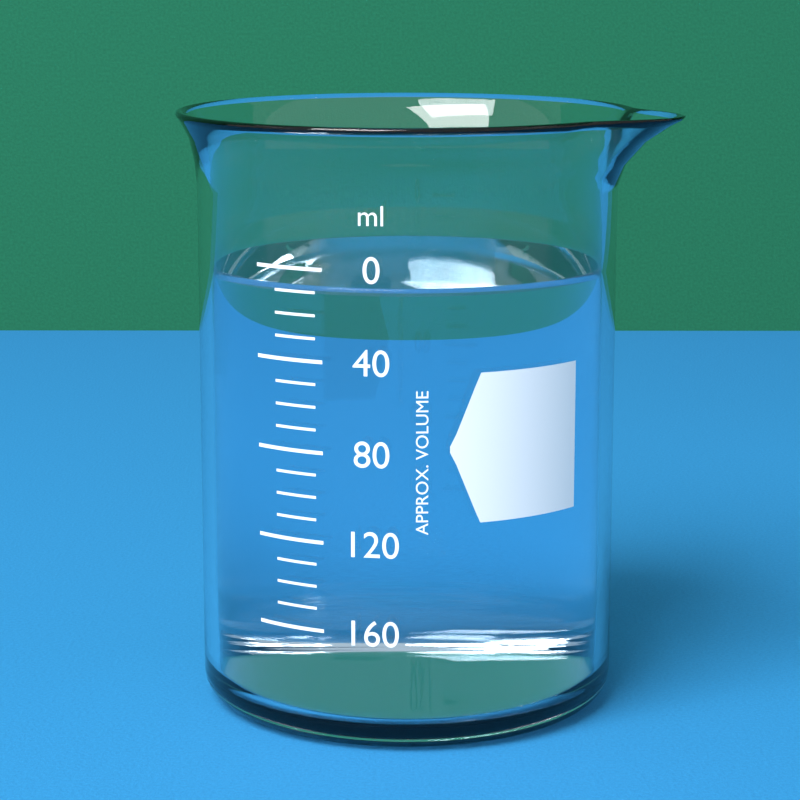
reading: 8 ml
